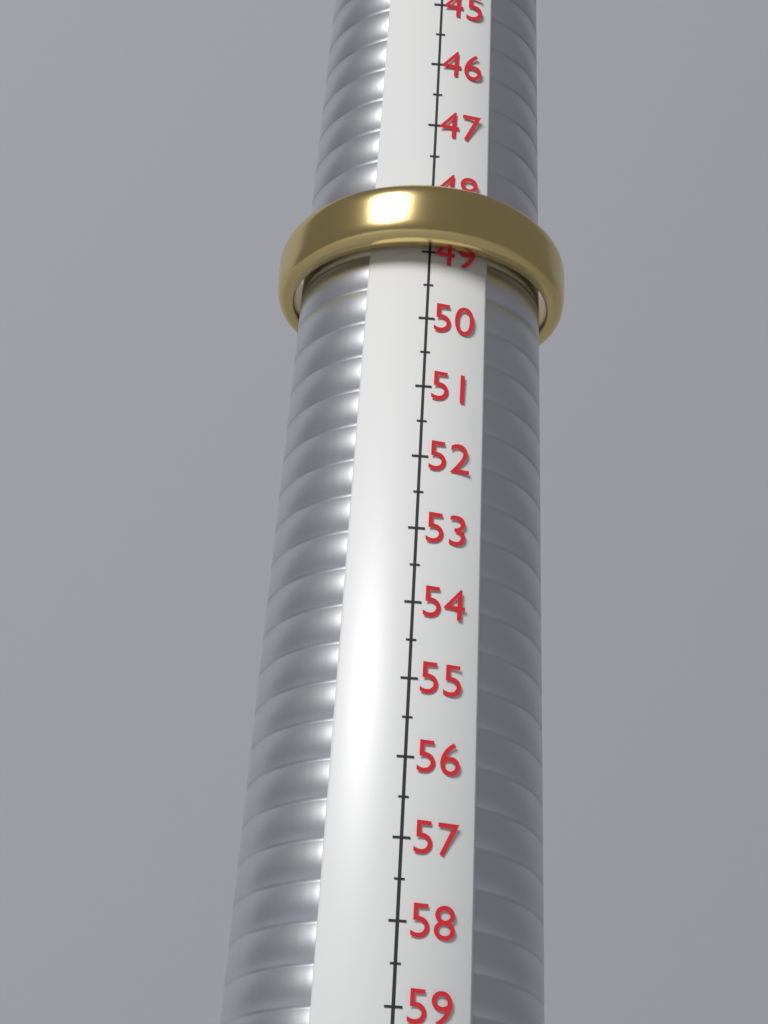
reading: 49.0 (no unit)
